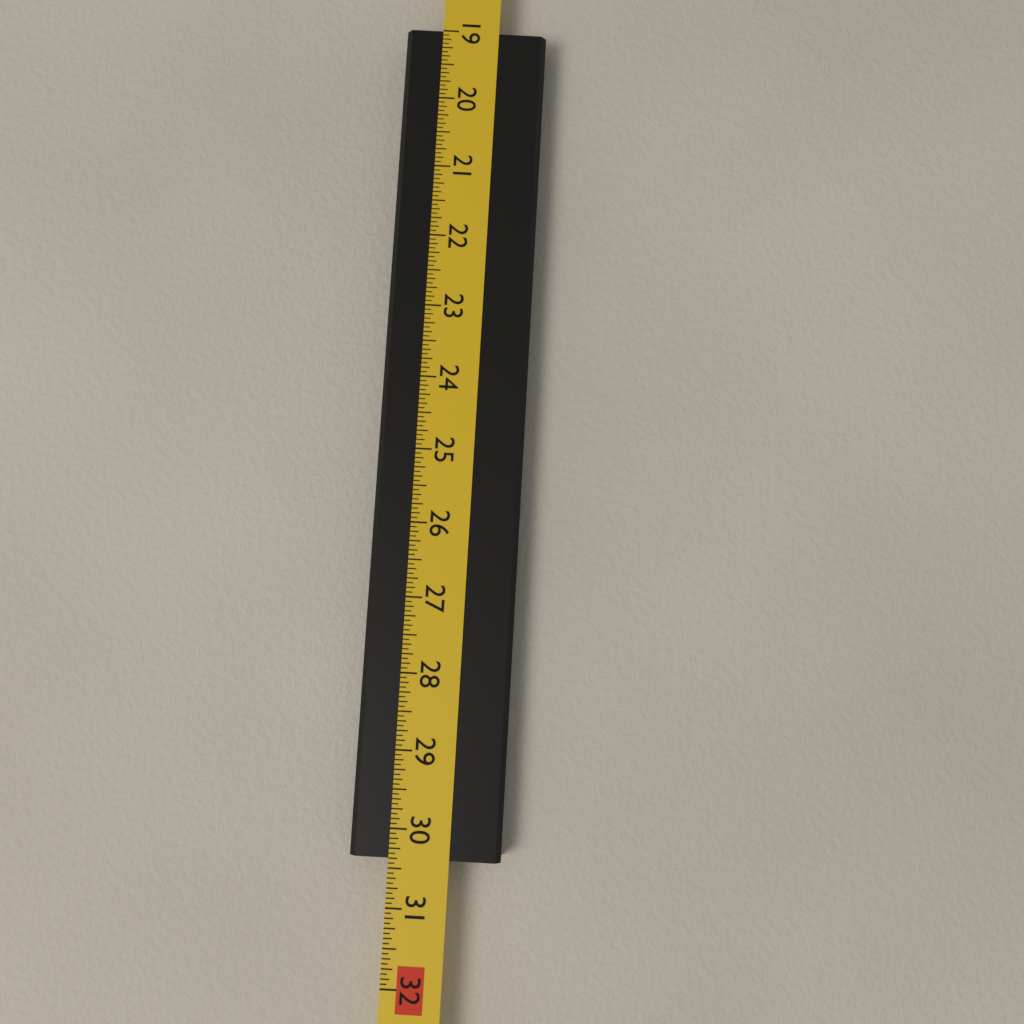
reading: 30.3750 in
